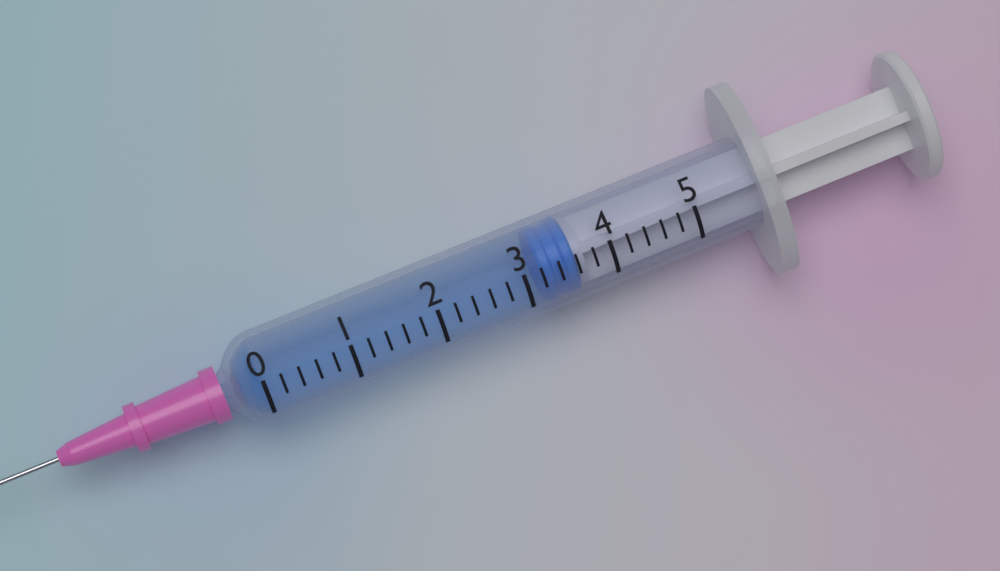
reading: 3.2 (no unit)
